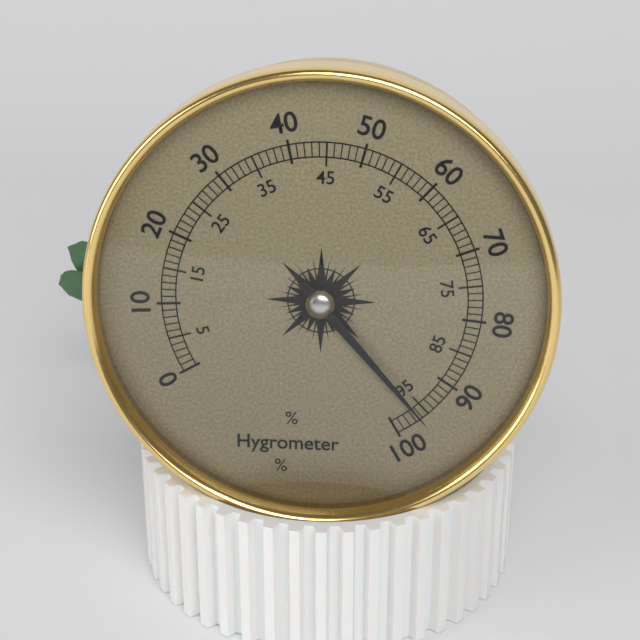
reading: 96 %
